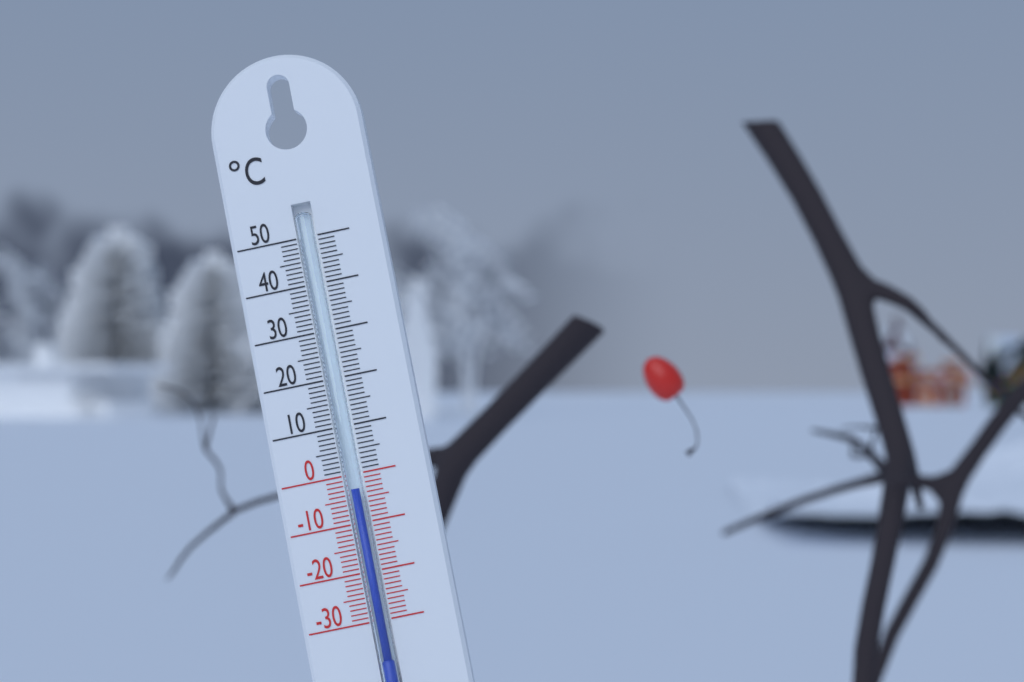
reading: -3 °C
